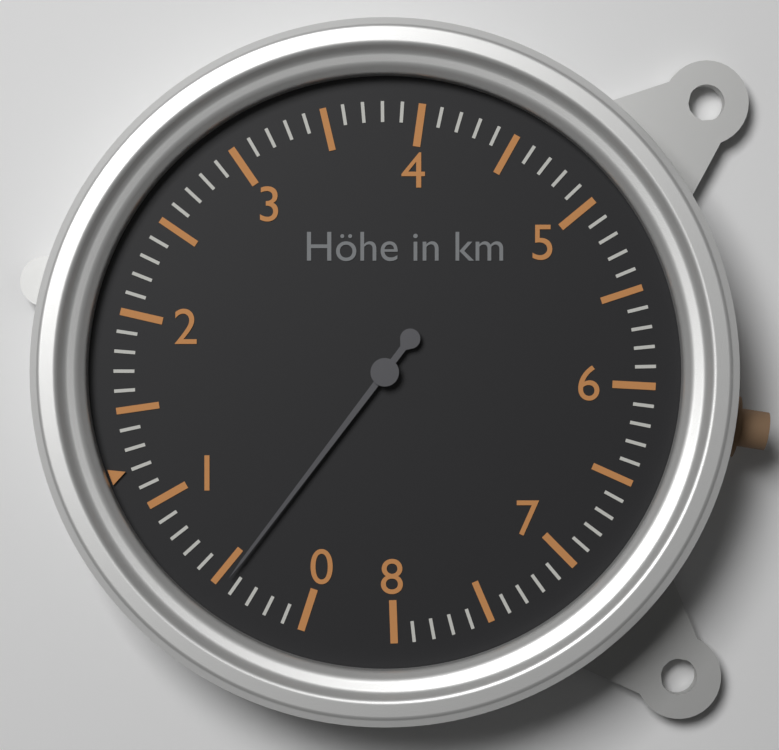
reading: 0.45 km
